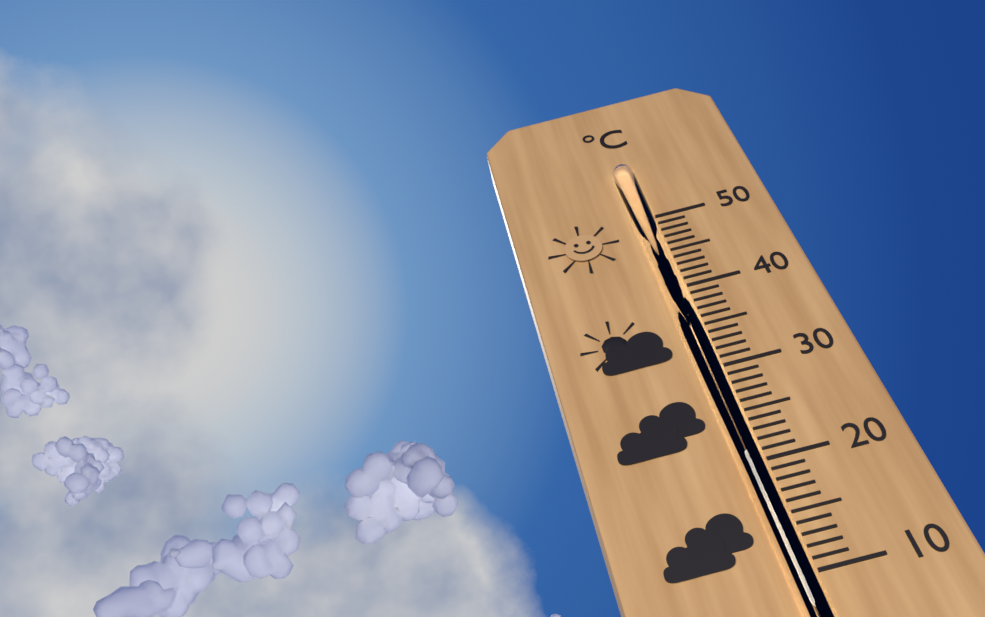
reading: 21 °C
